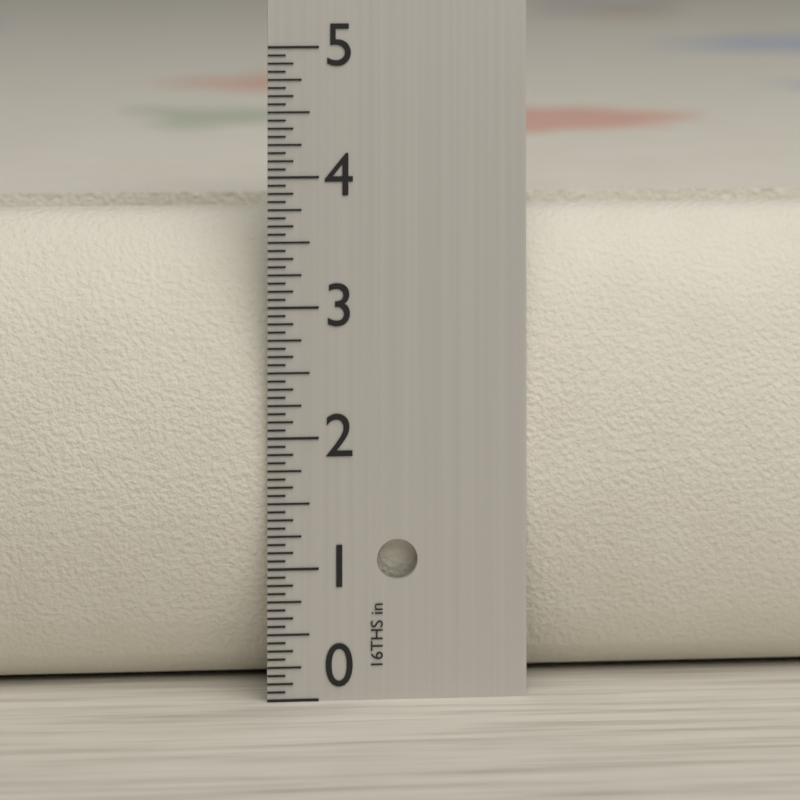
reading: 3.6875 in
